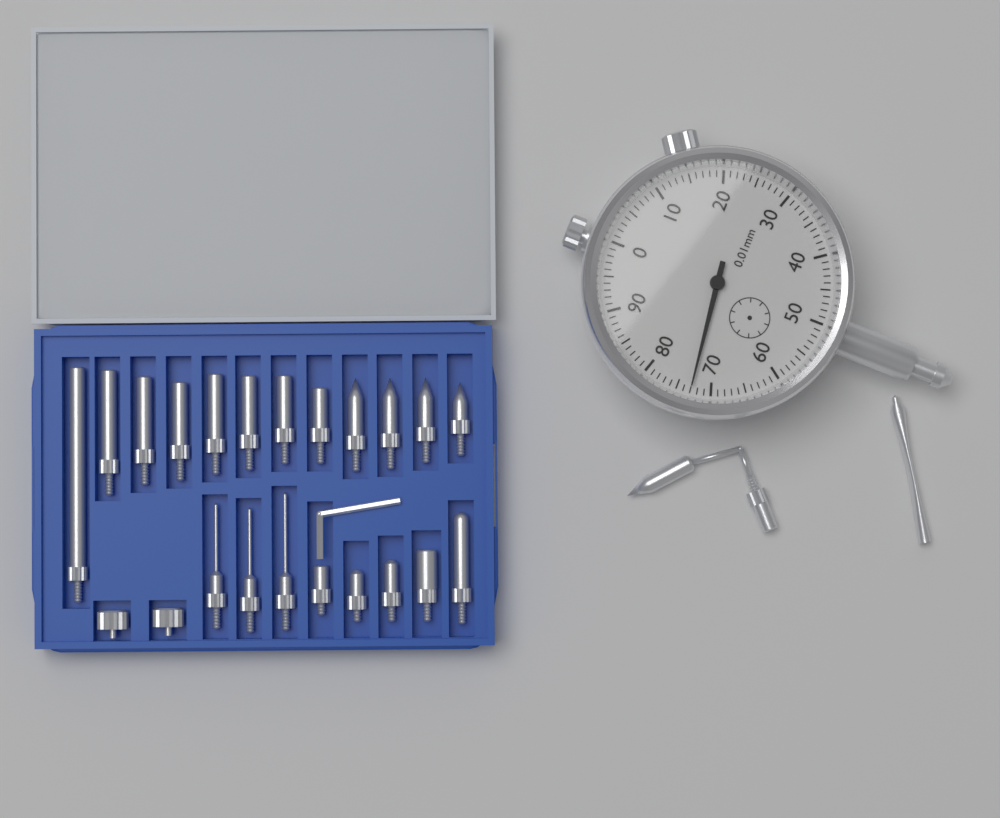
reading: 0.73 mm
